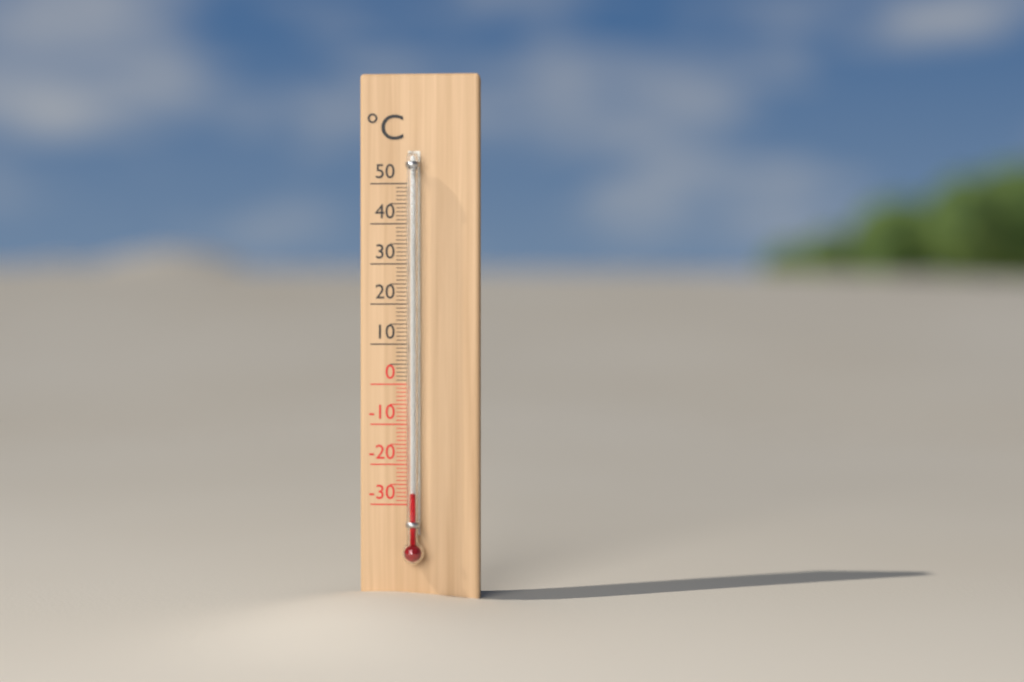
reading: -27 °C
